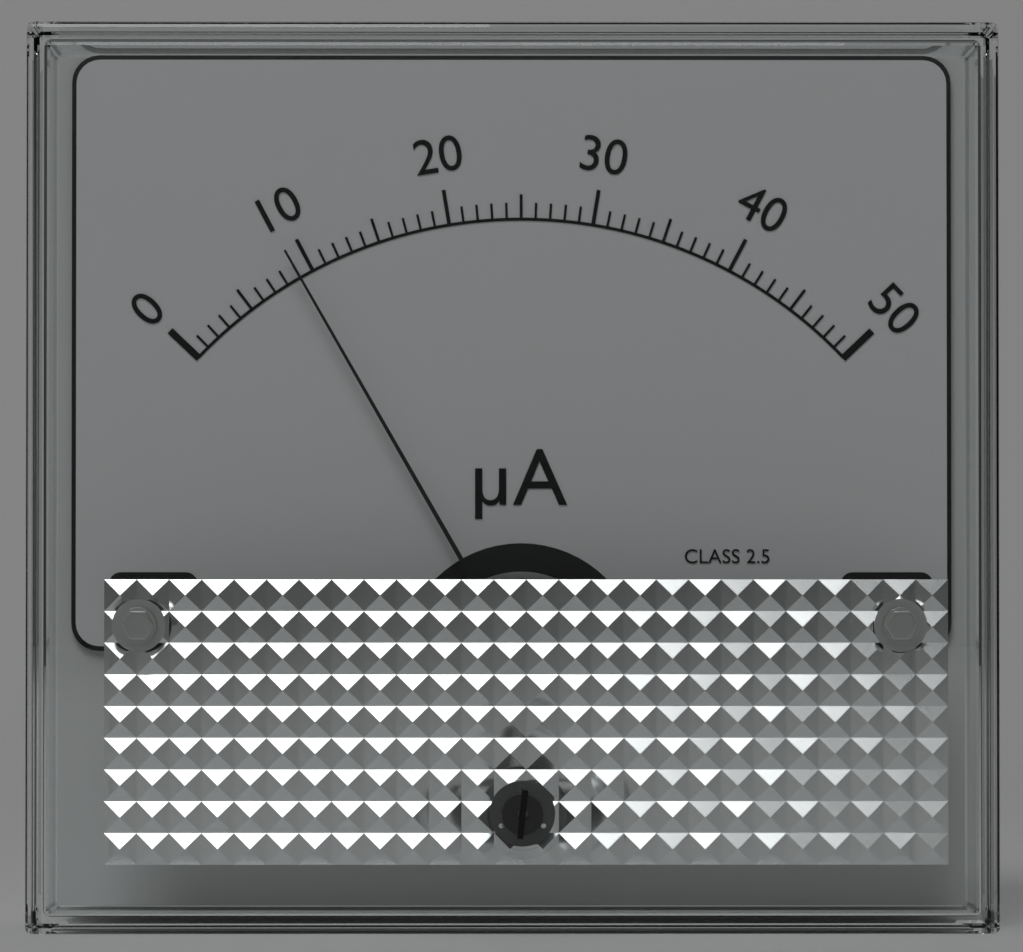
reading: 9 µA
